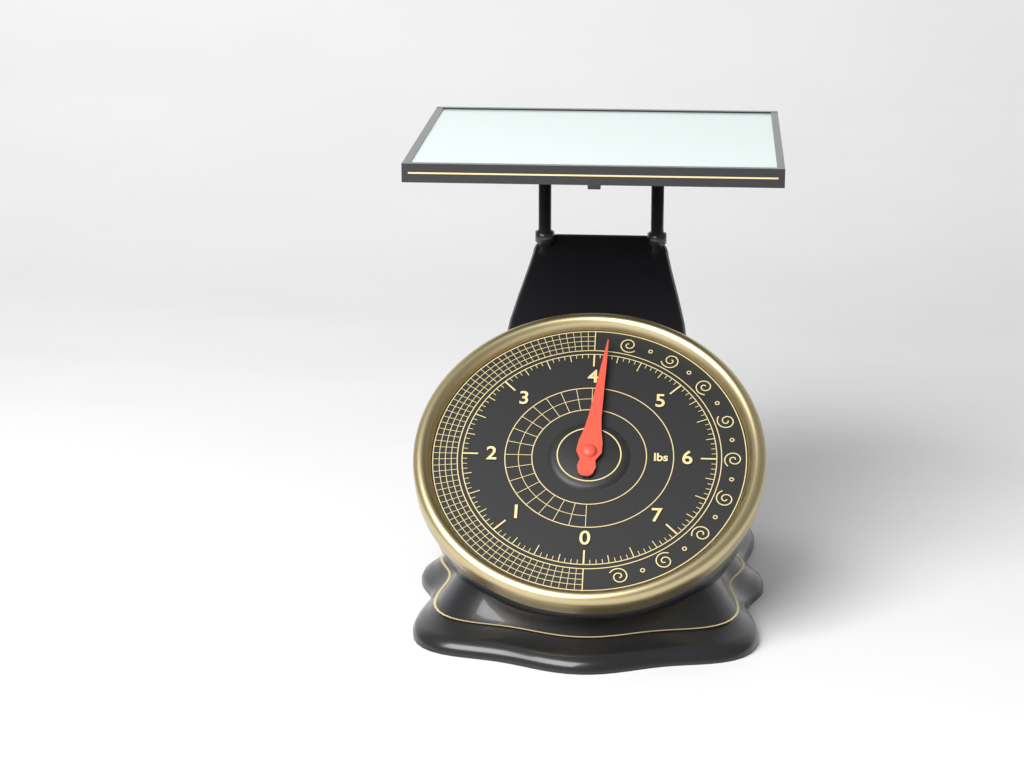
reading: 4.1250 lbs
